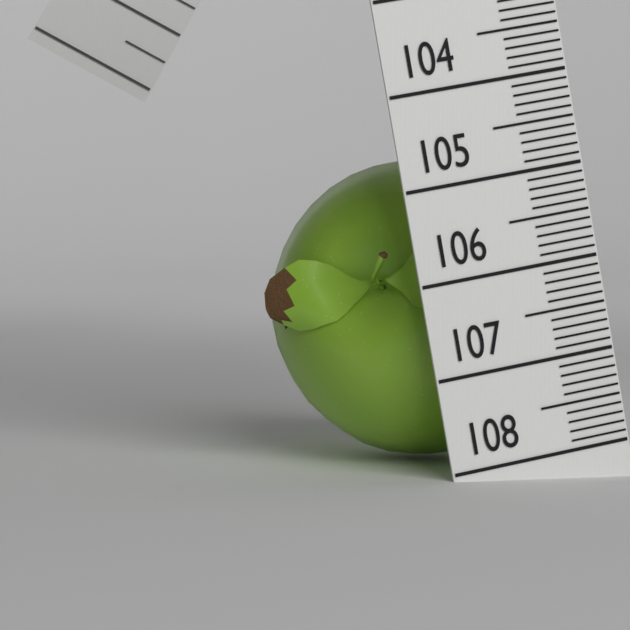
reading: 104.7 (no unit)
